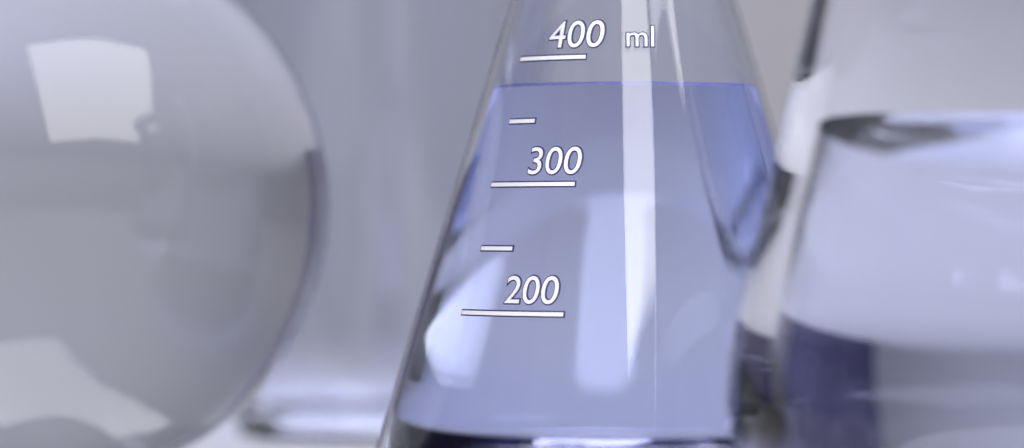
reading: 380 ml
